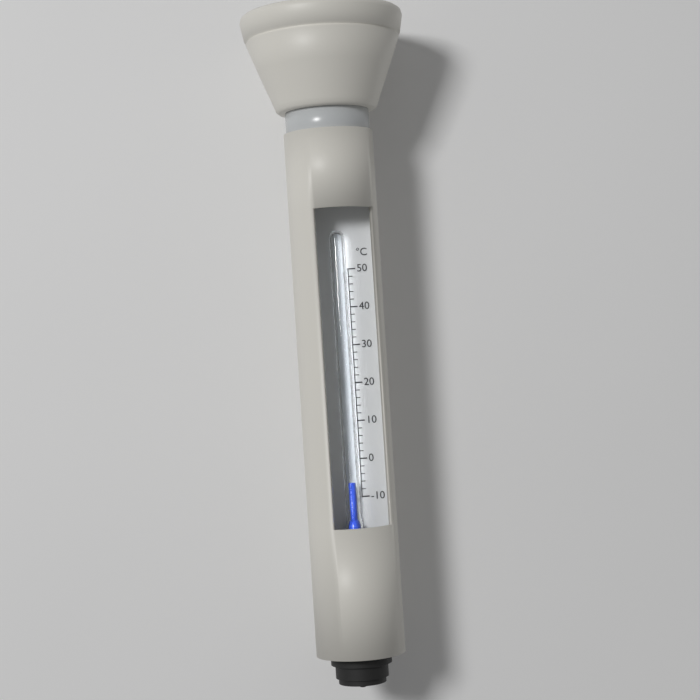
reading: -6 °C
